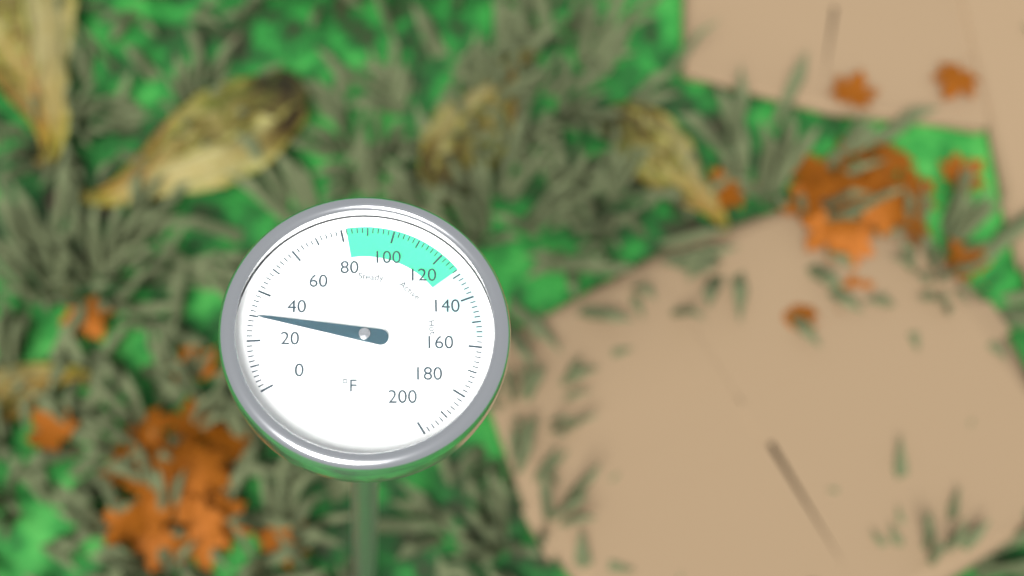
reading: 30 °F
